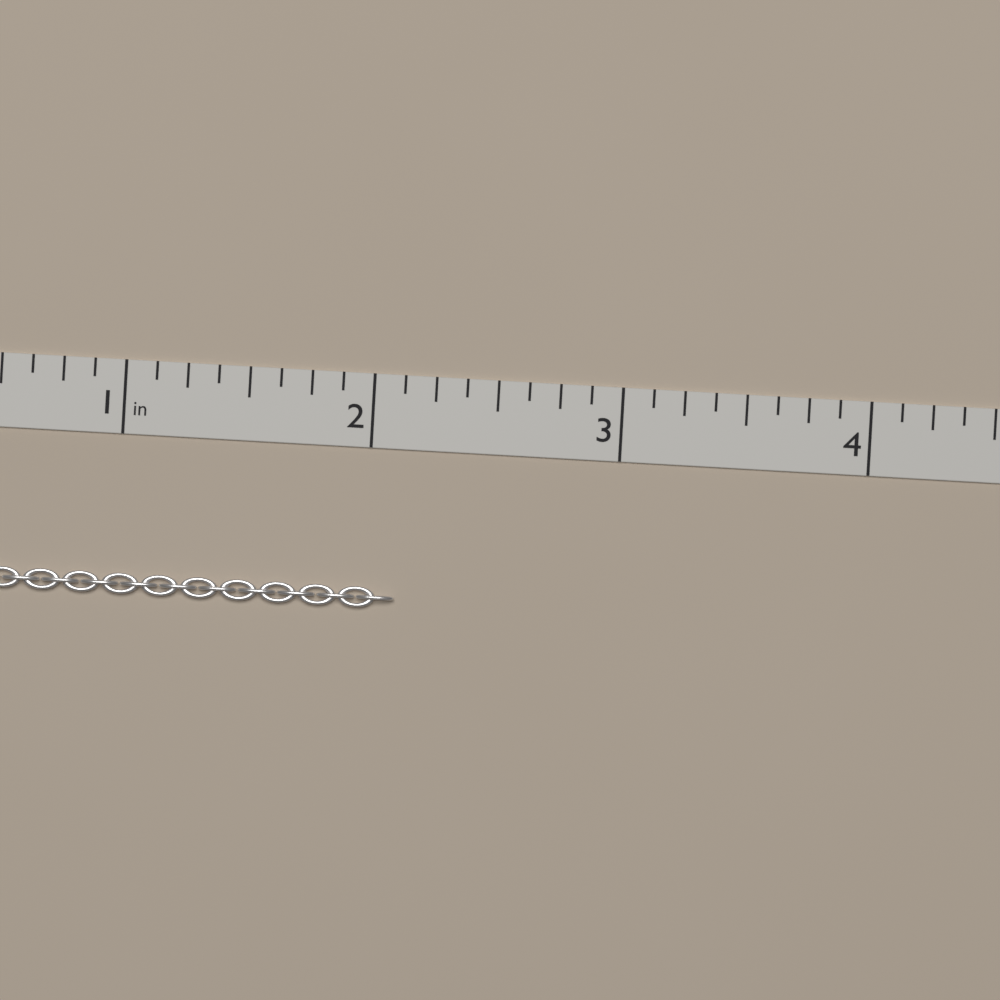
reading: 2.125 in
